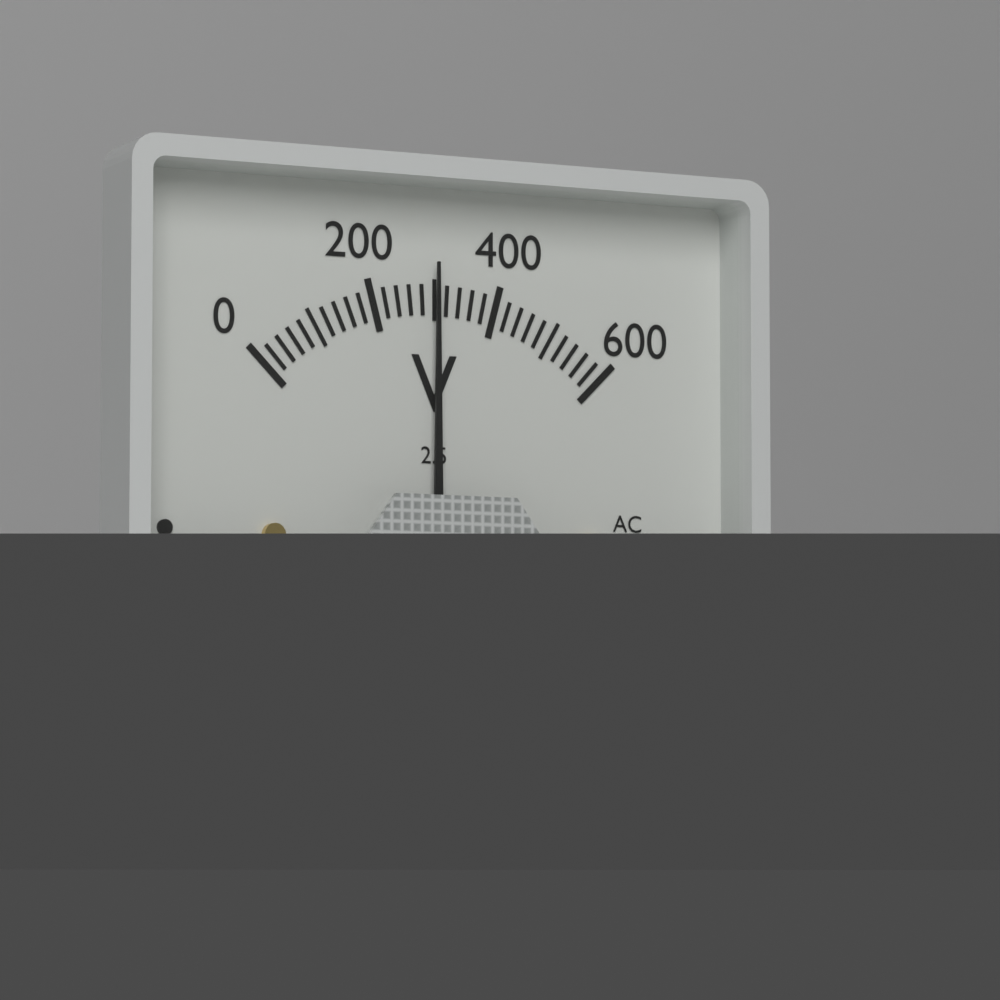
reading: 300 V
